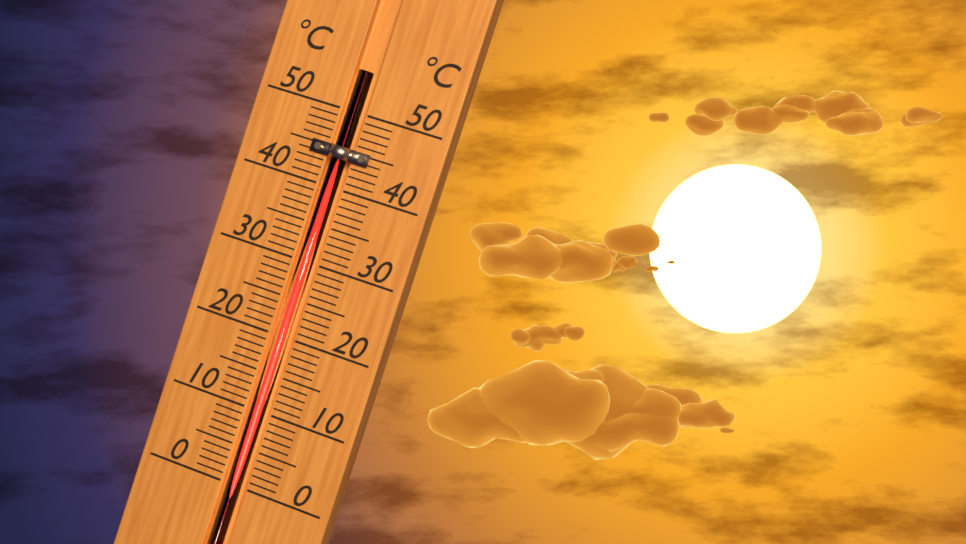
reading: 43 °C
